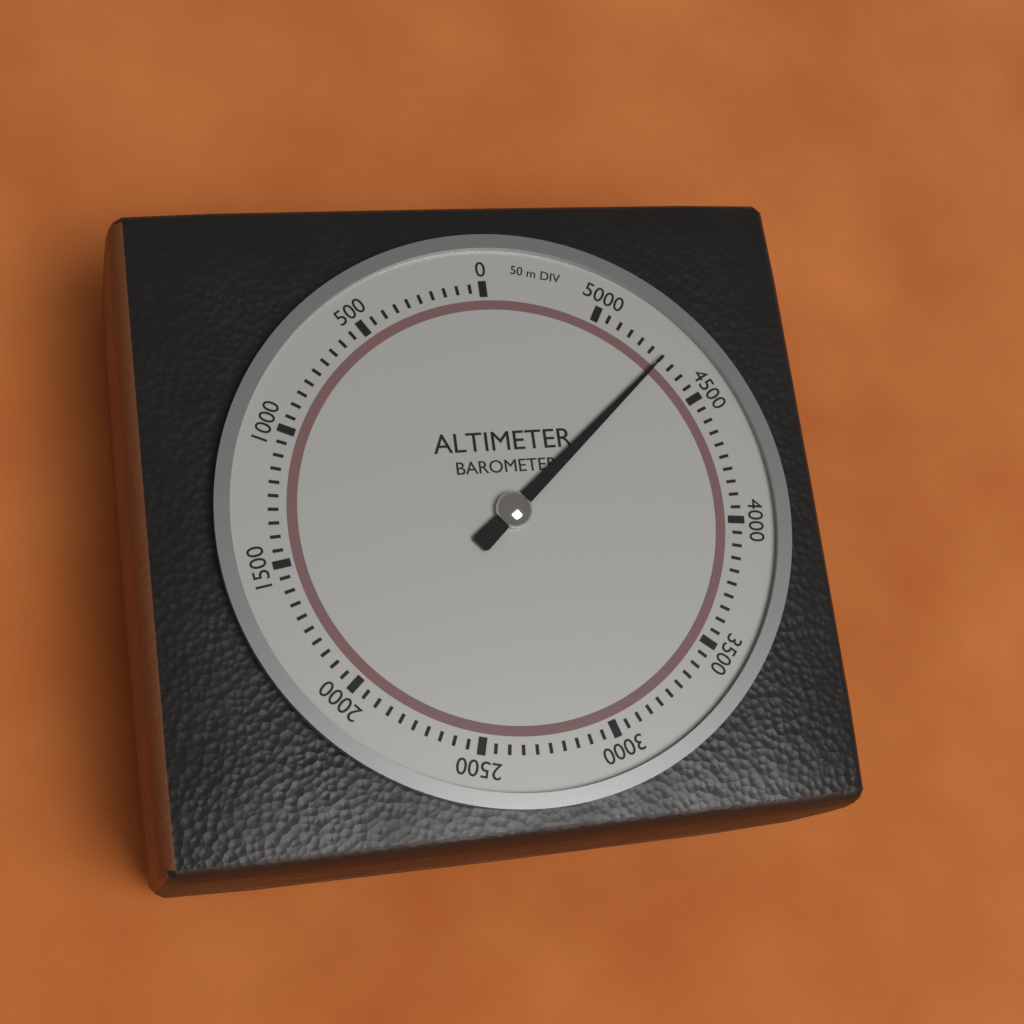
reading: 4700 m
